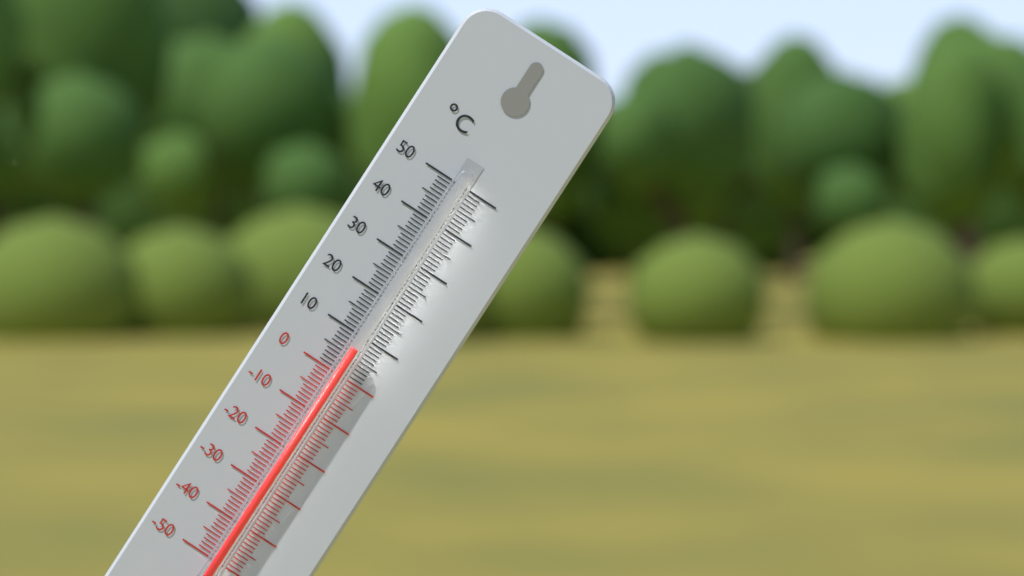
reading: 7 °C
